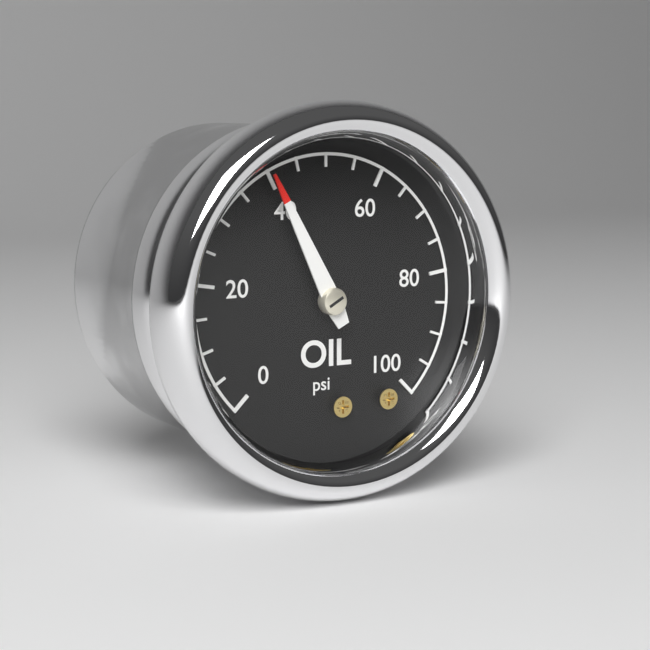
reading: 40 psi
